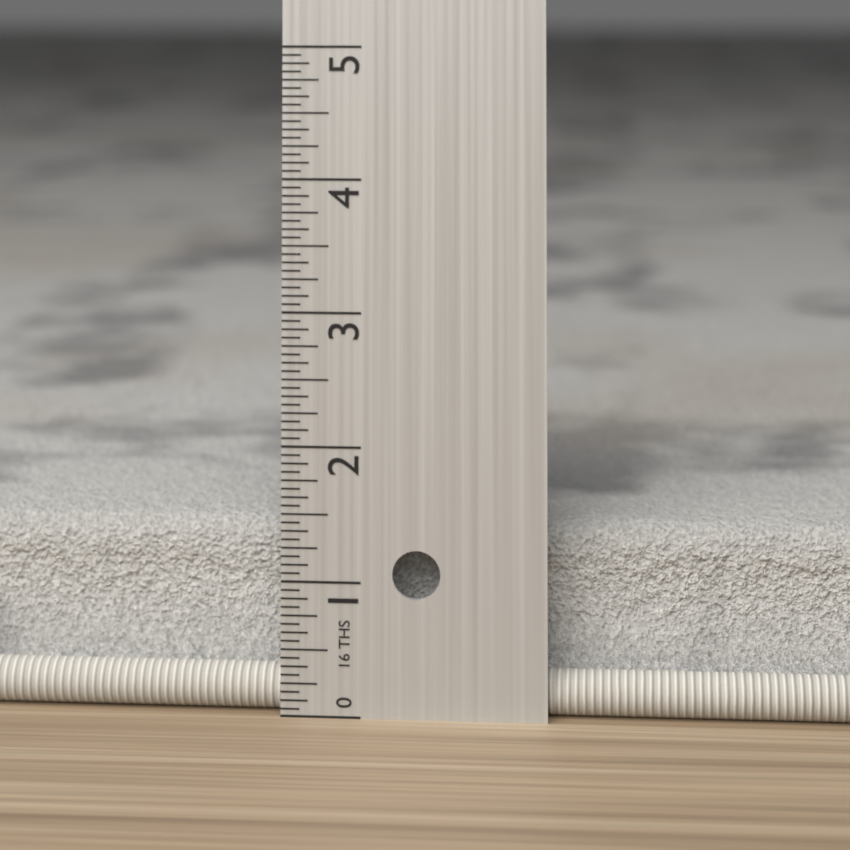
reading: 1.3750 in
